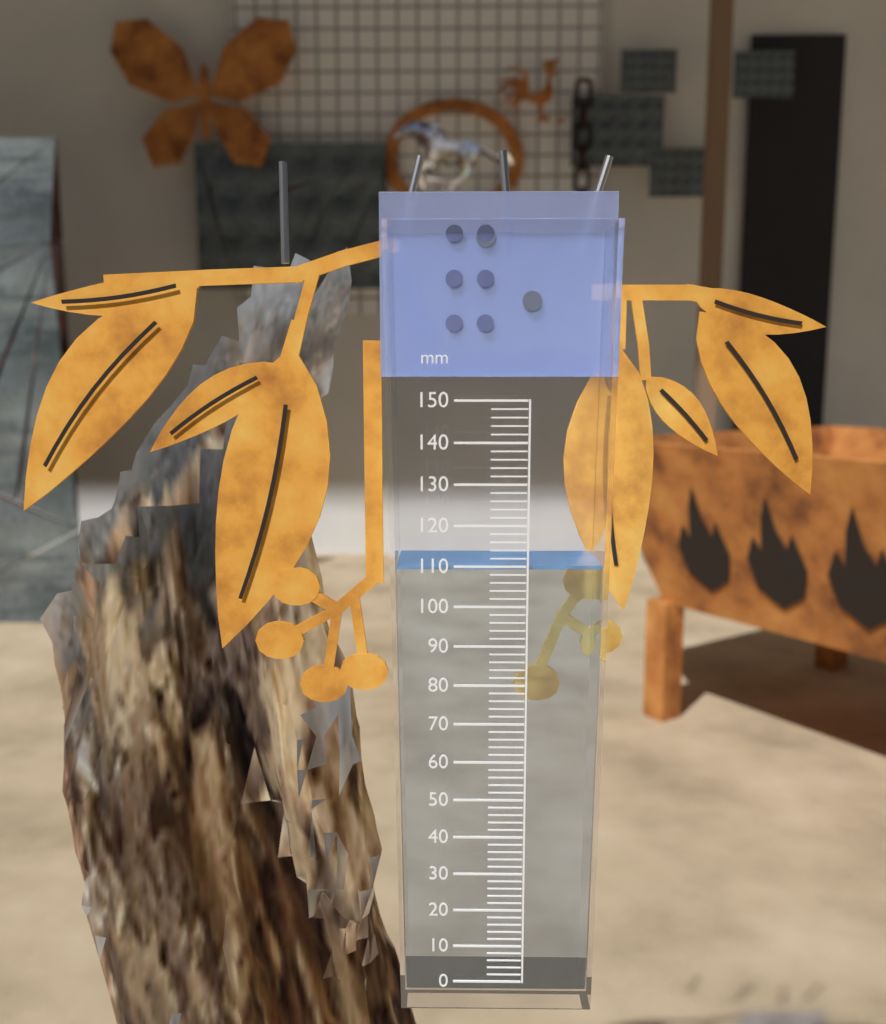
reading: 110 mm
